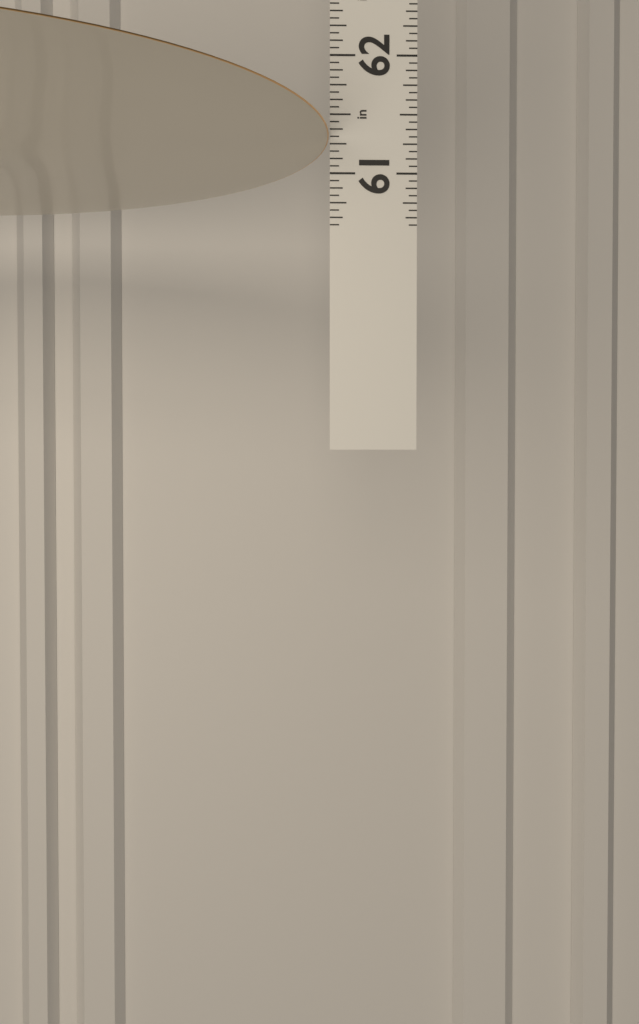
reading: 61.3125 in
